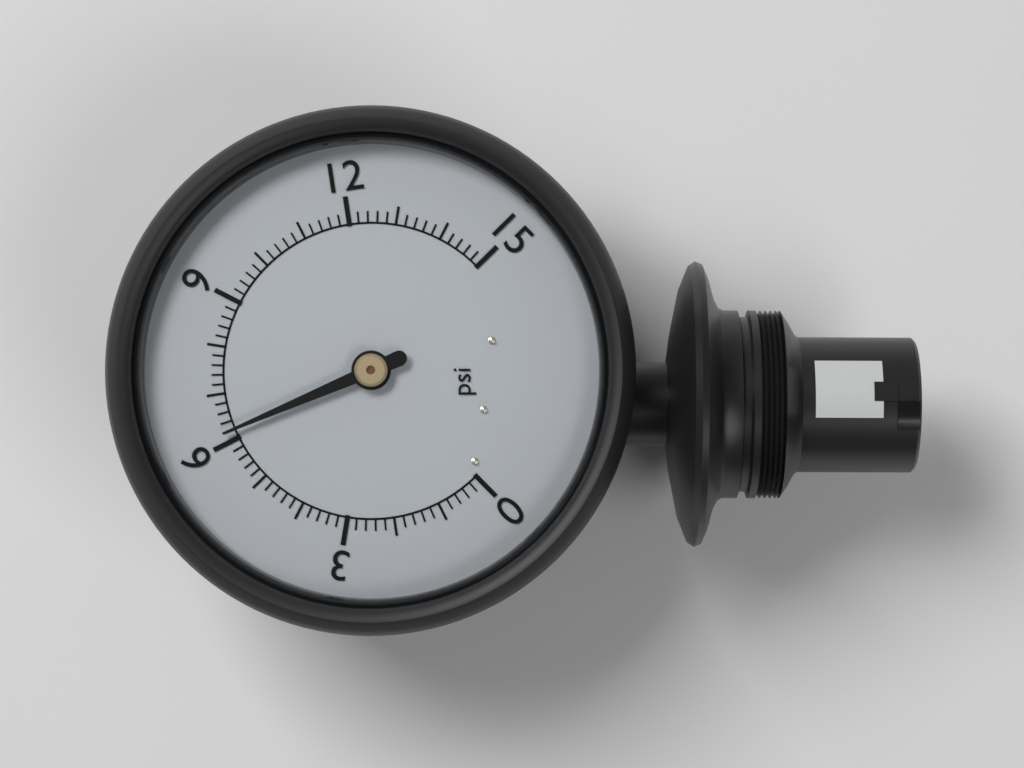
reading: 6.2 psi
